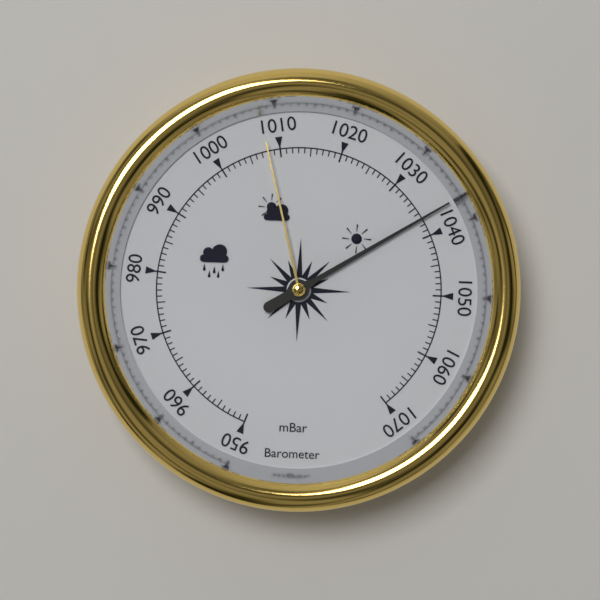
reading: 1037 mbar
